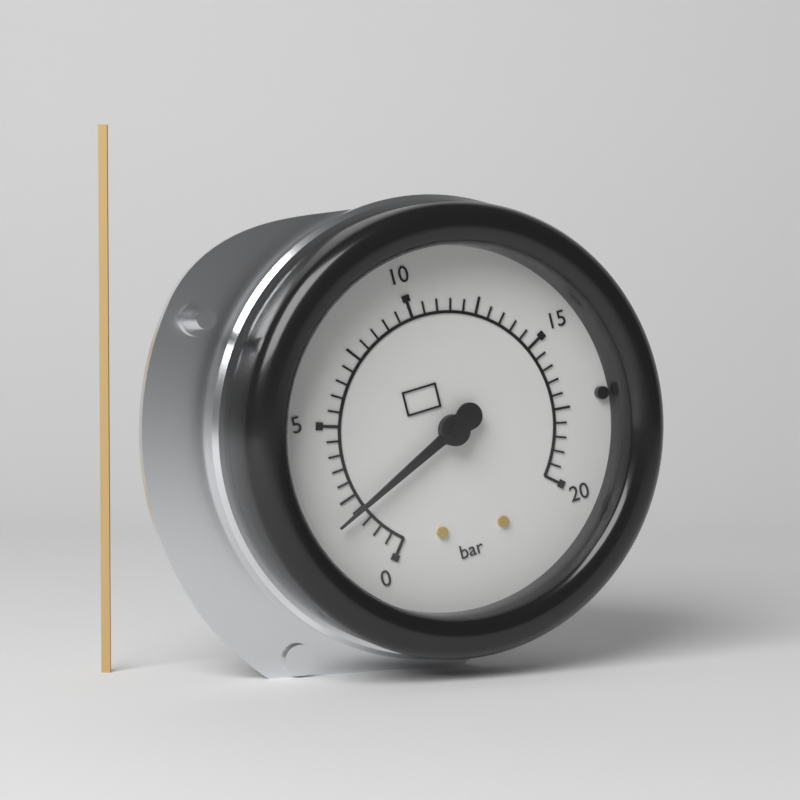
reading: 2.0 bar
